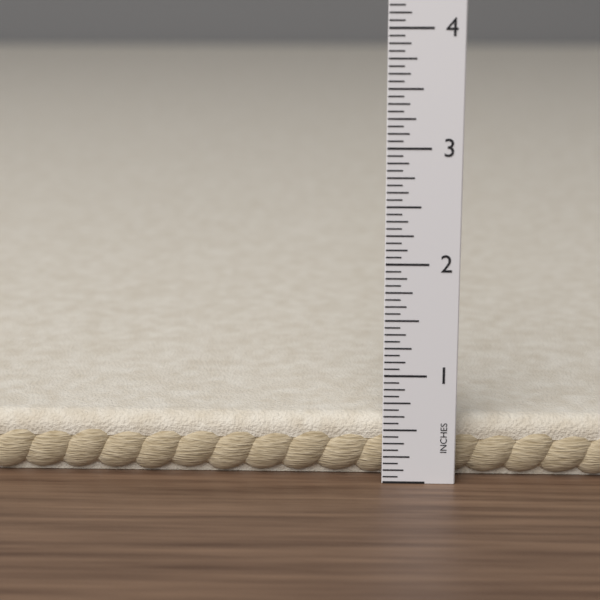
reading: 0.5625 in
